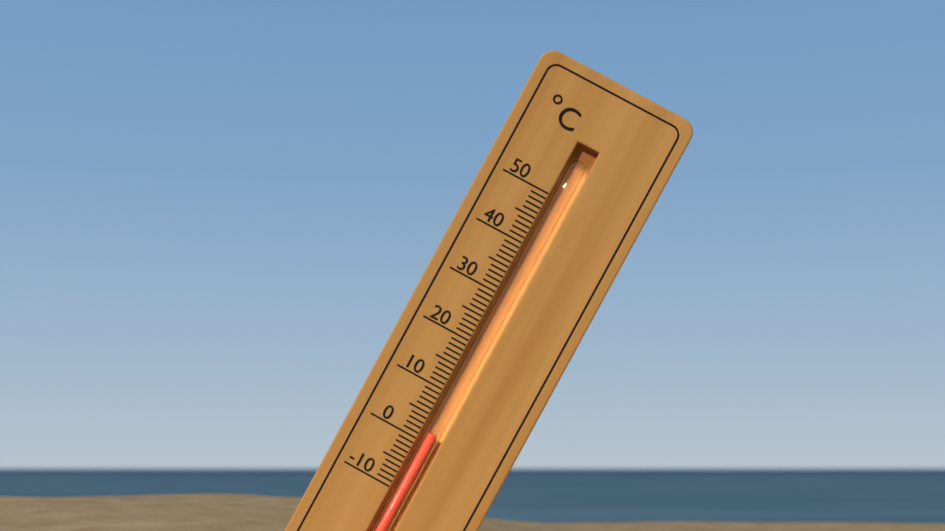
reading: 2 °C
